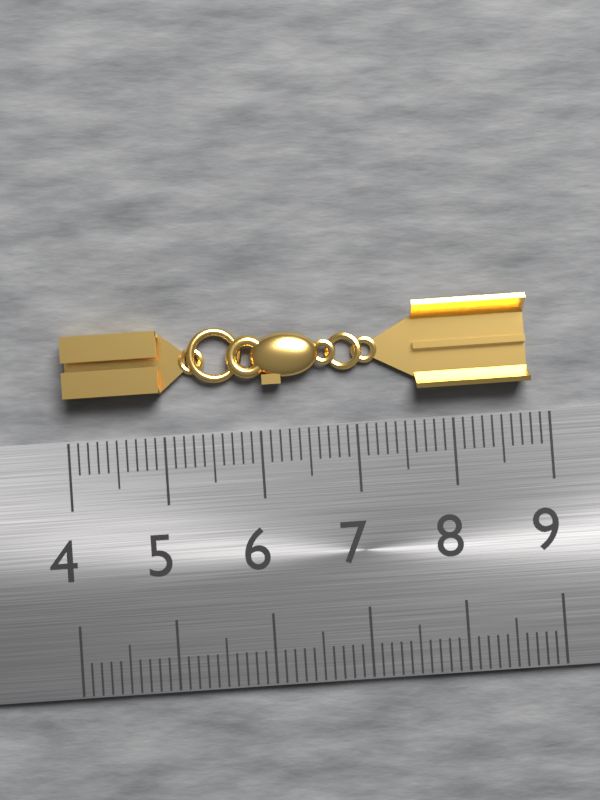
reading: 8.8 (no unit)
